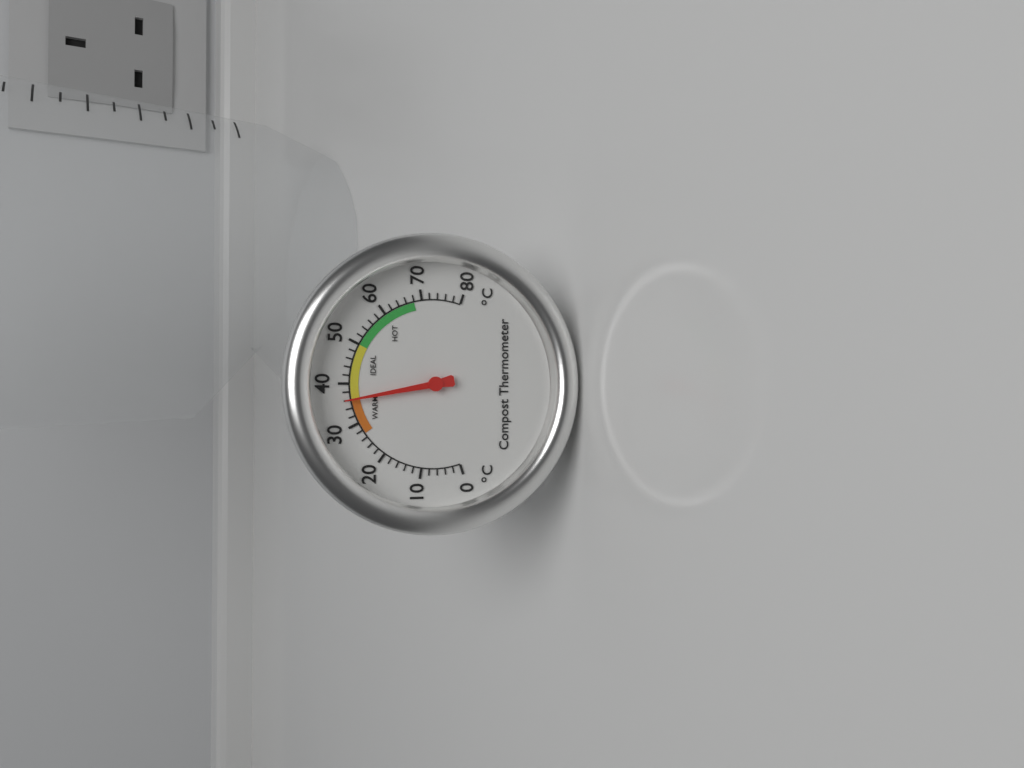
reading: 36 °C
